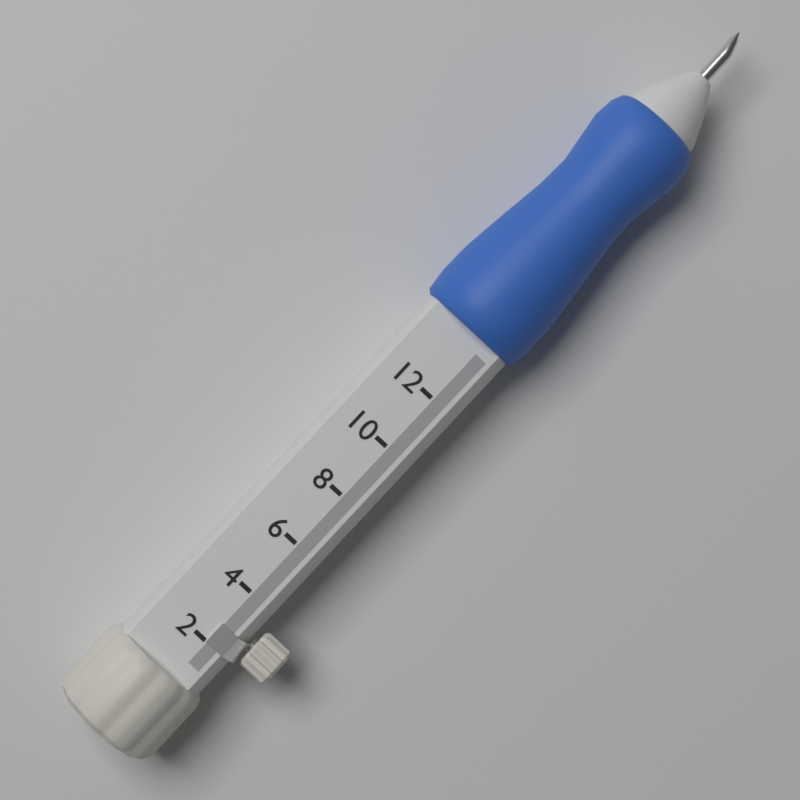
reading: 2 (no unit)
